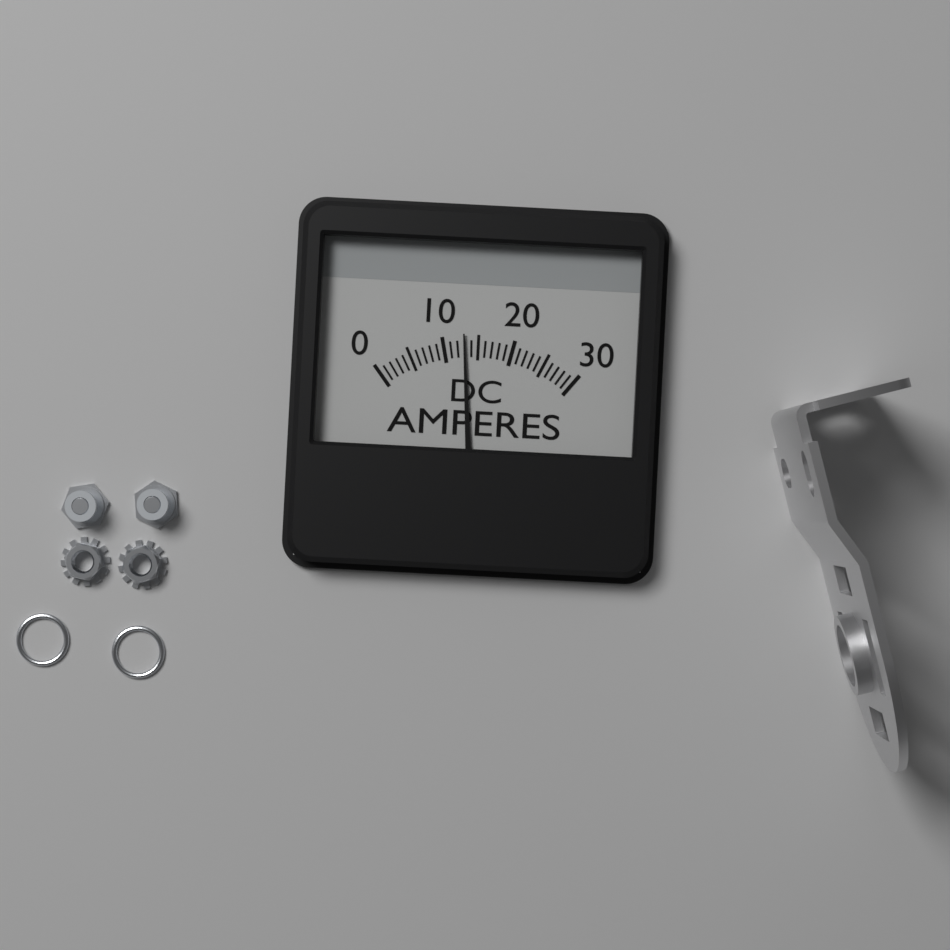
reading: 13 A
